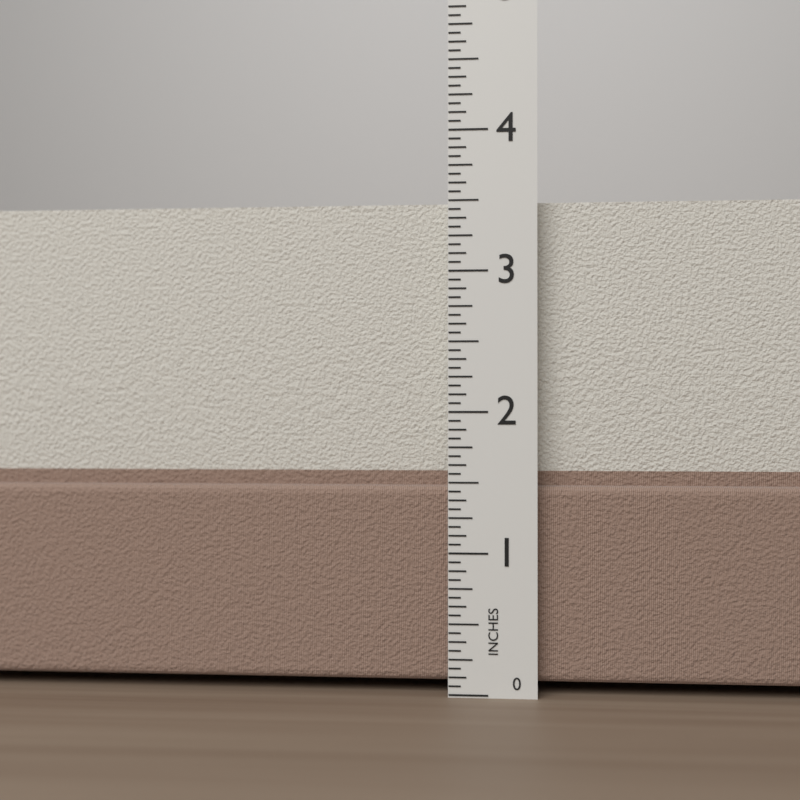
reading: 3.5000 in
